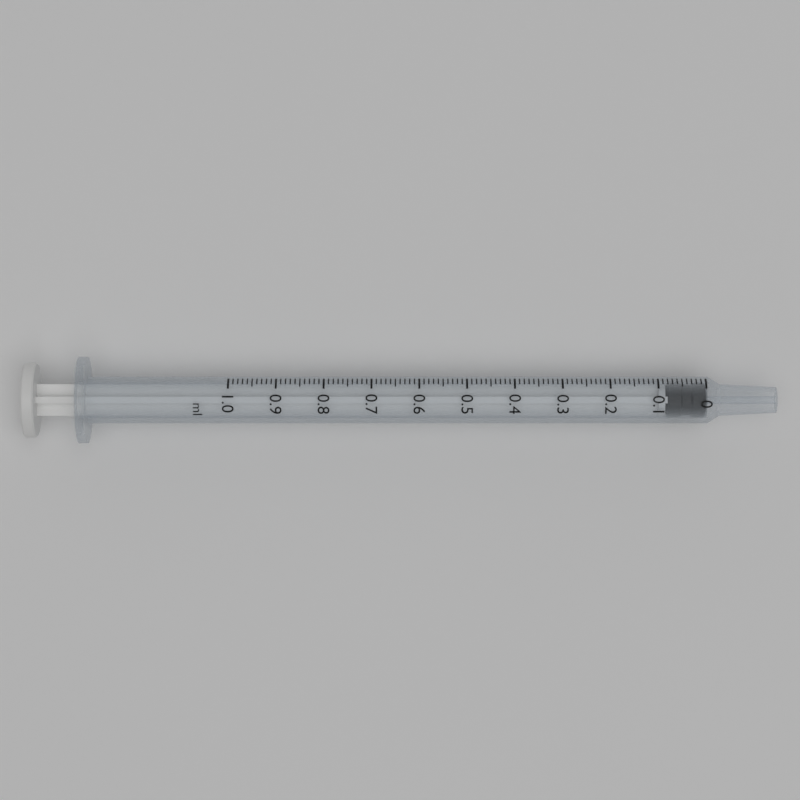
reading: 0.00 ml
